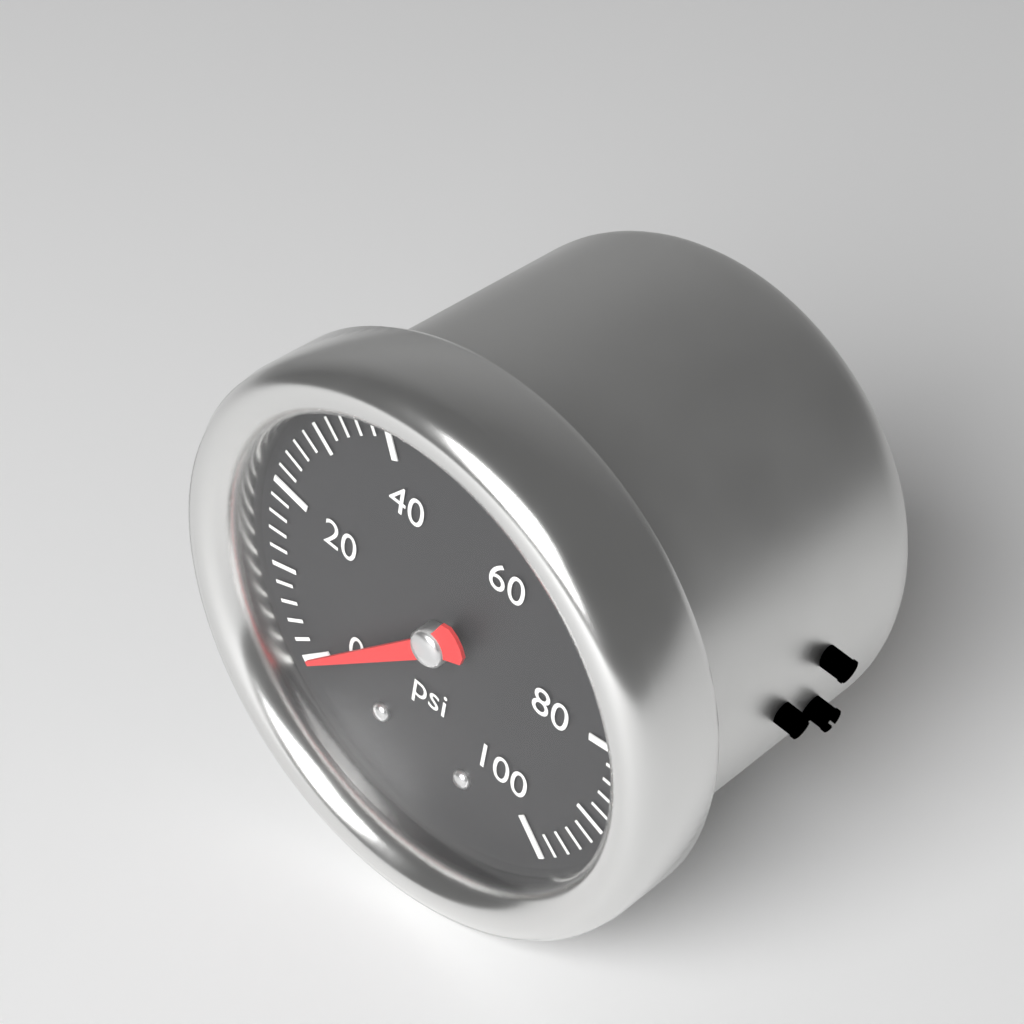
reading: 0 psi
